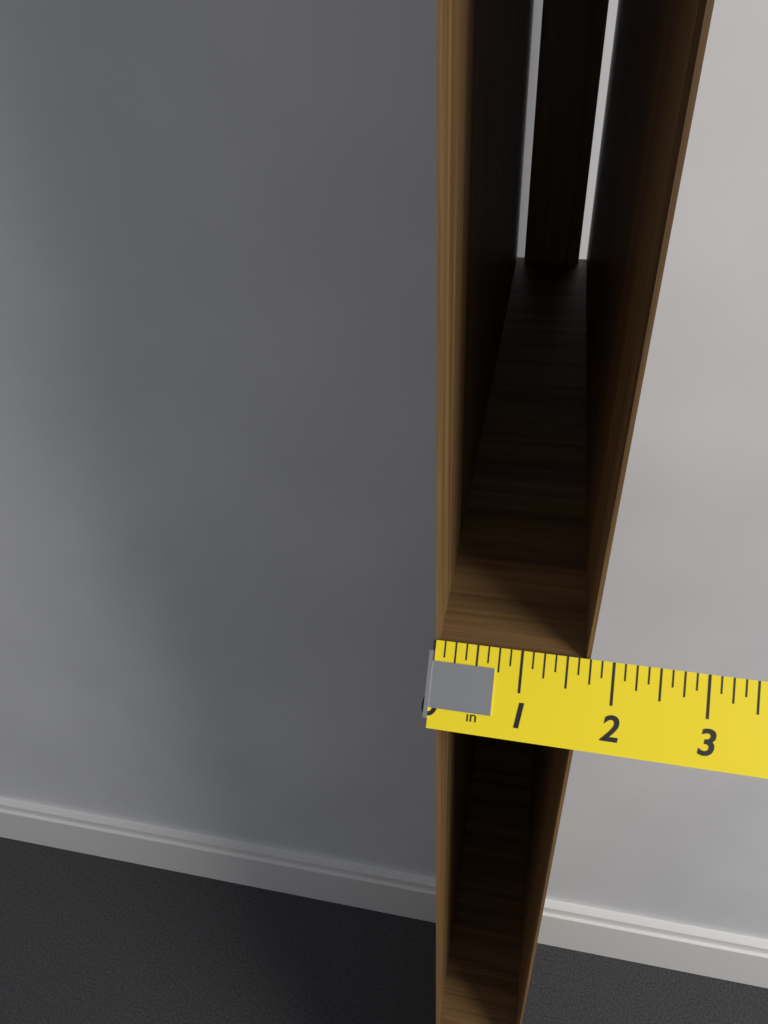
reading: 1.750 in
